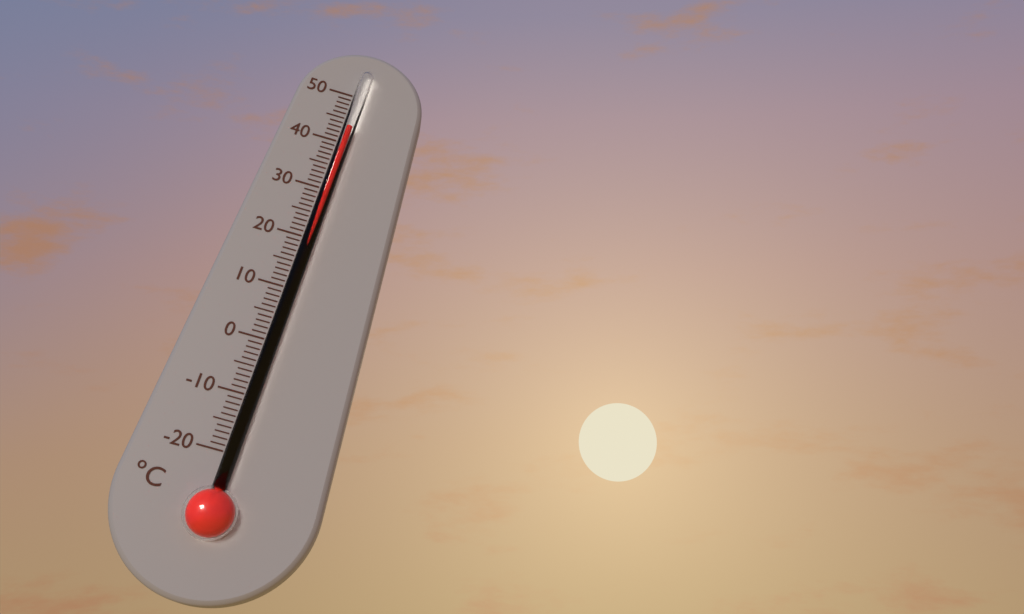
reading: 43 °C
